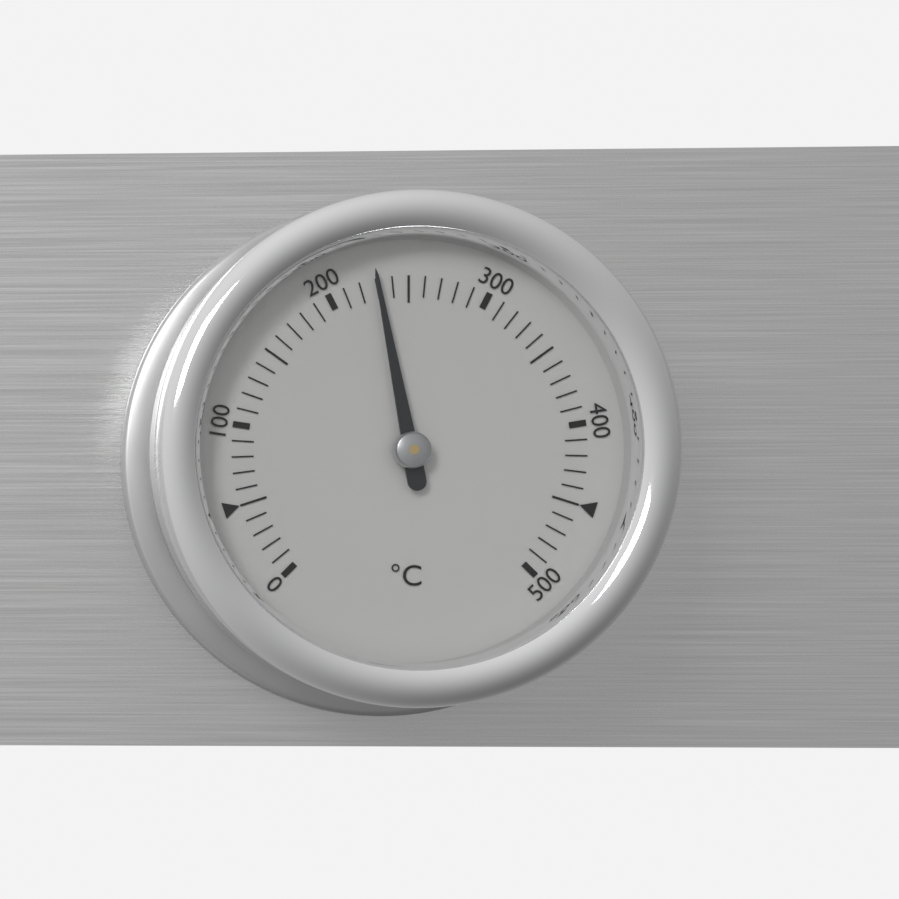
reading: 230 °C
